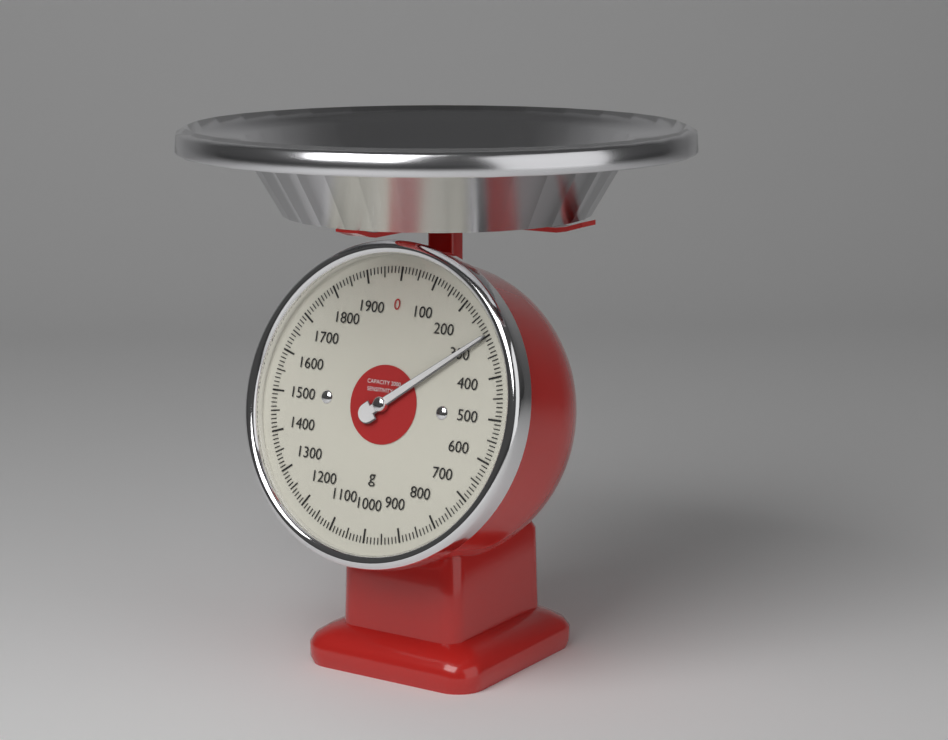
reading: 300 g
